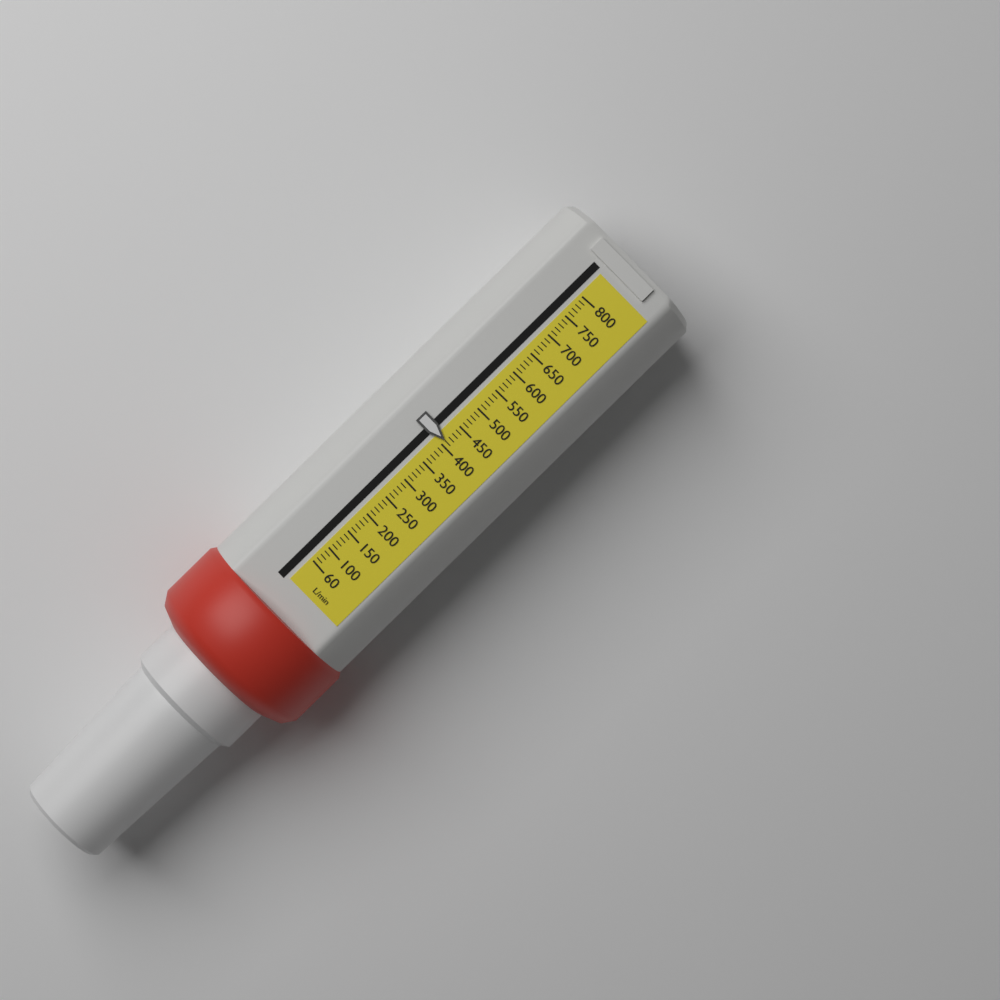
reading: 410 L/min
